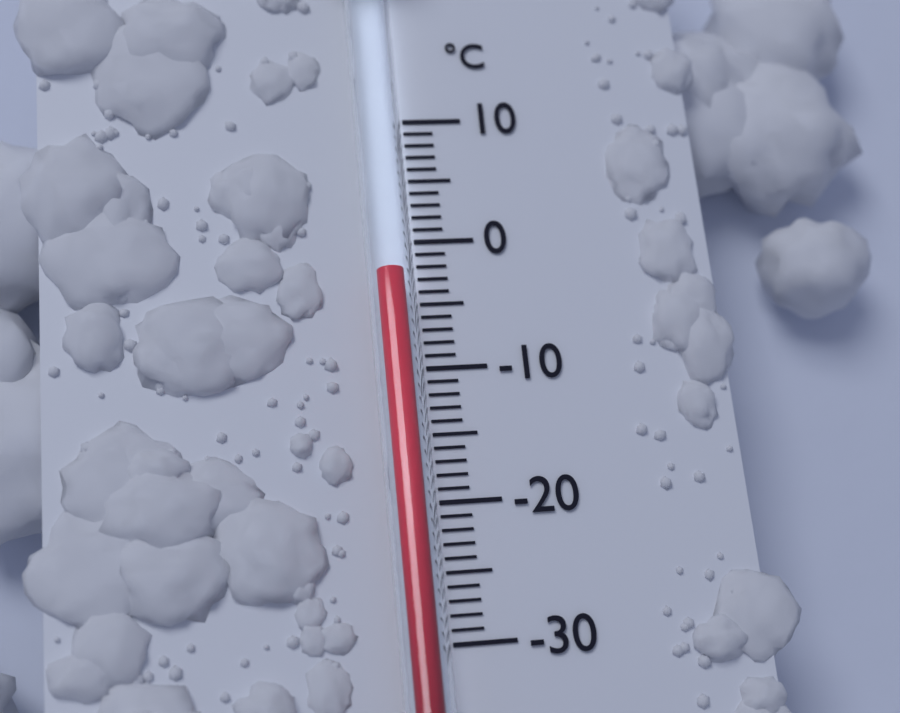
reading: -3 °C
